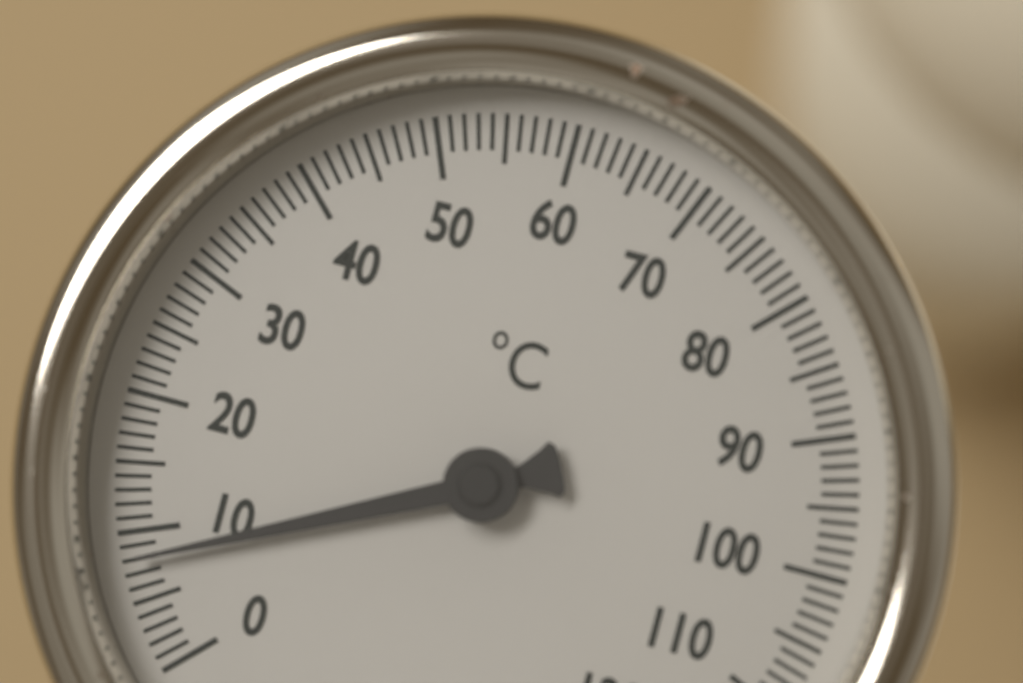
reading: 8 °C
